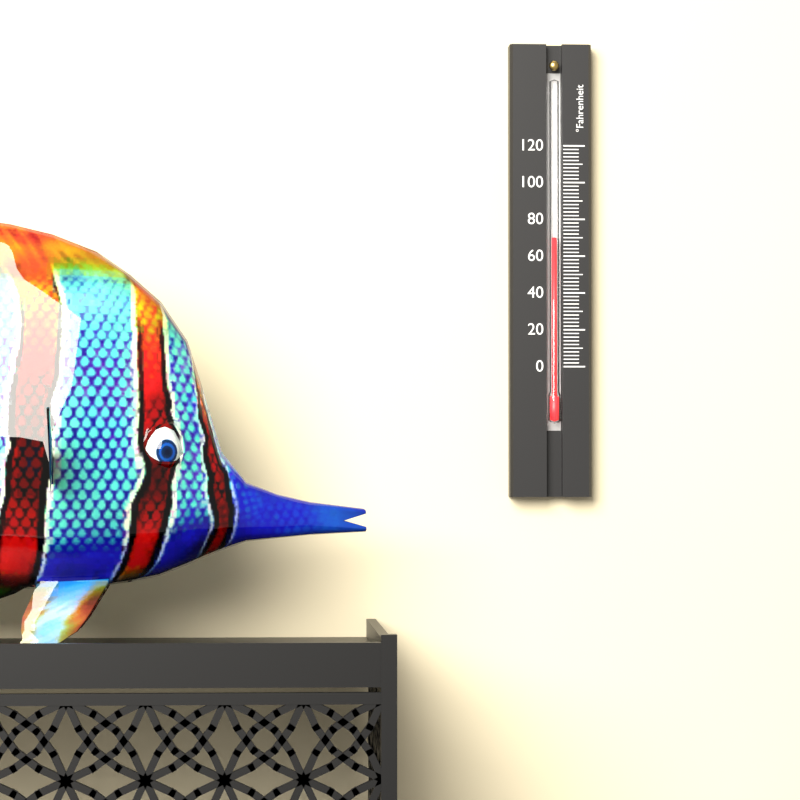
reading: 70 °F
